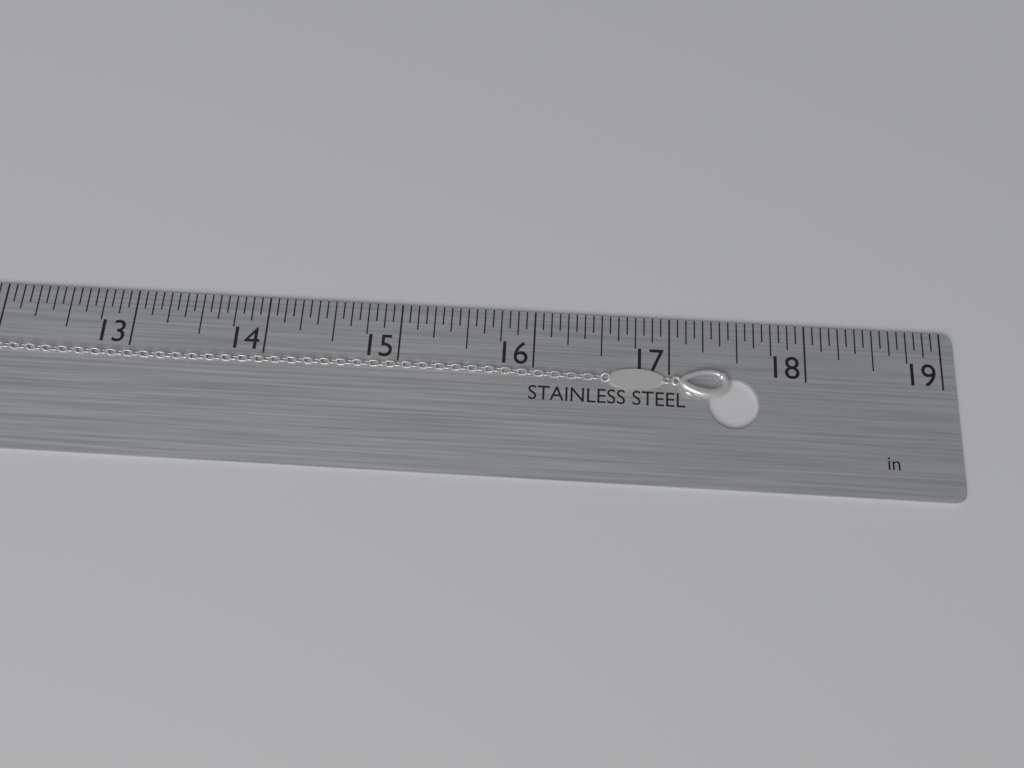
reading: 17.4375 in
